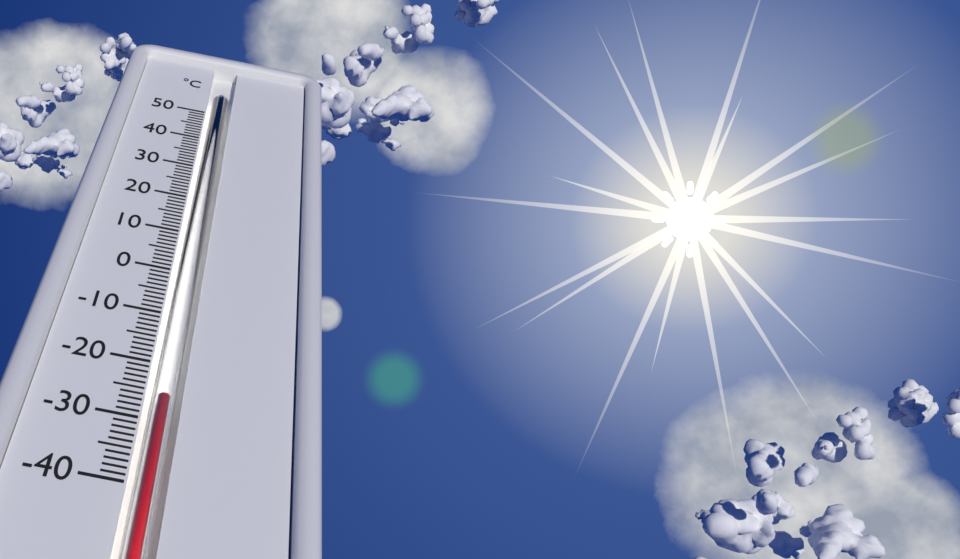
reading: -26 °C
